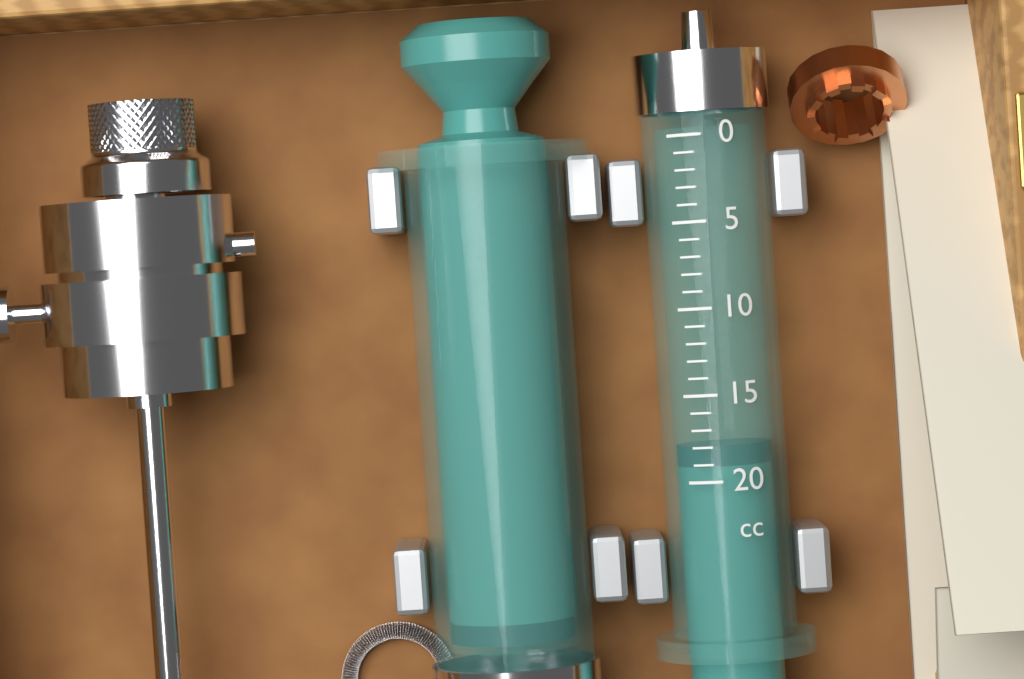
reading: 18 cc
